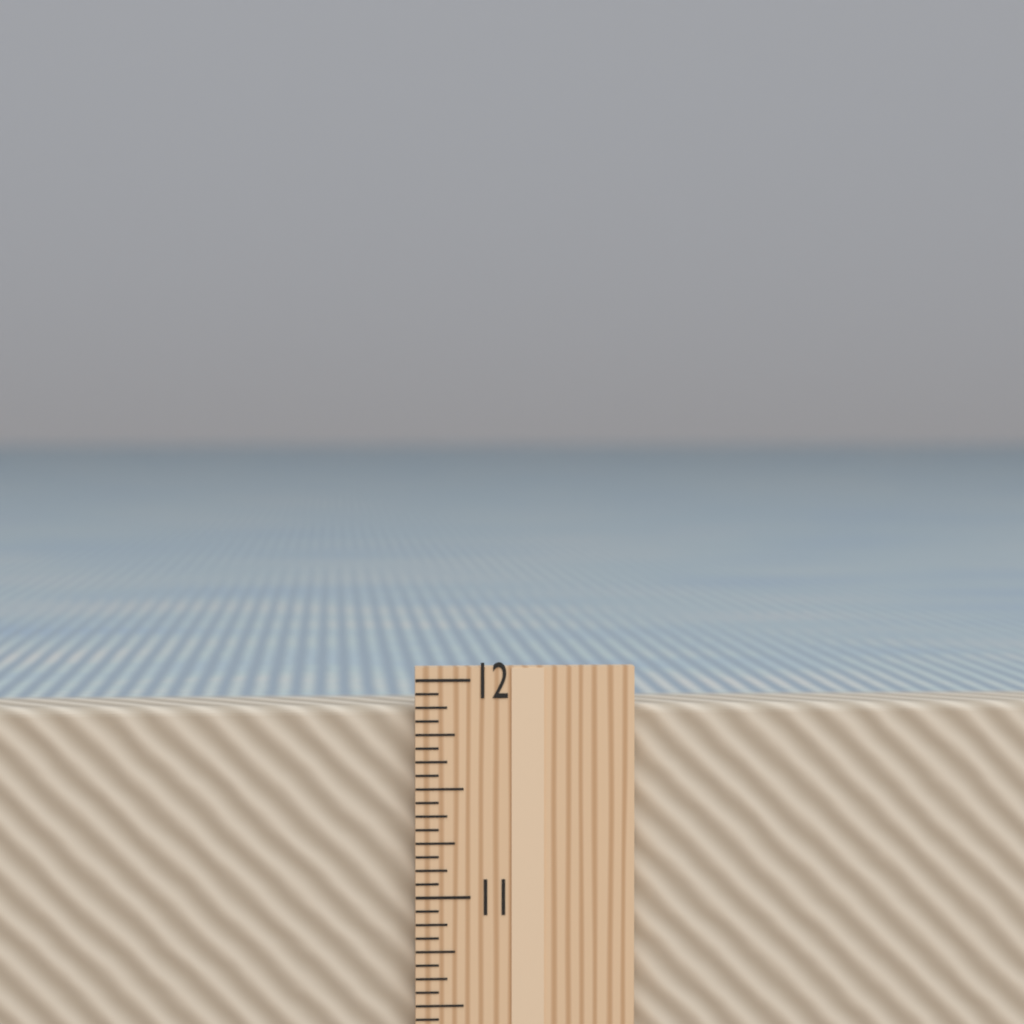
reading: 11.8750 in
